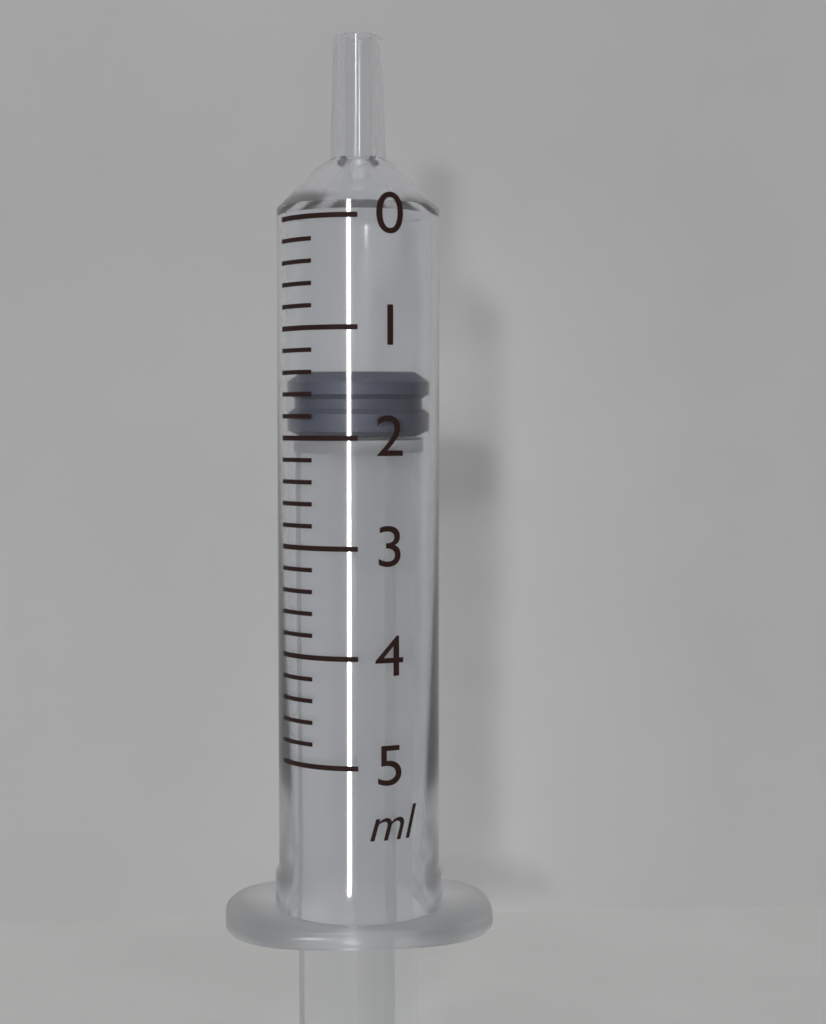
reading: 1.4 ml
